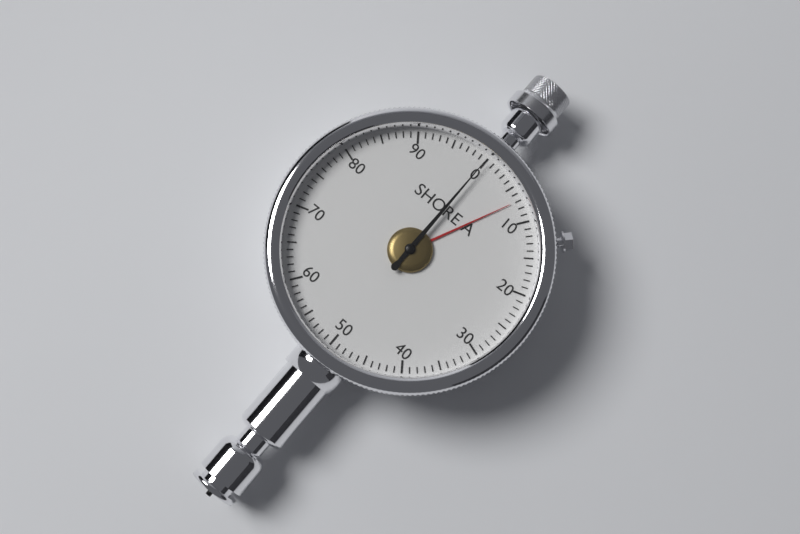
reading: 0 Shore A
